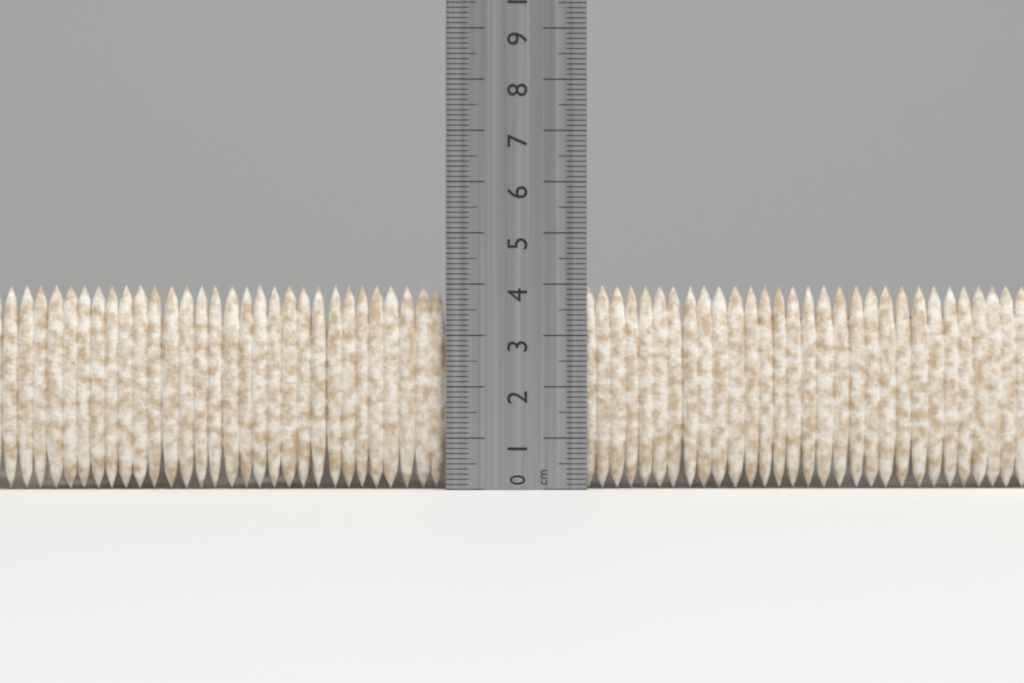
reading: 4.0 cm
